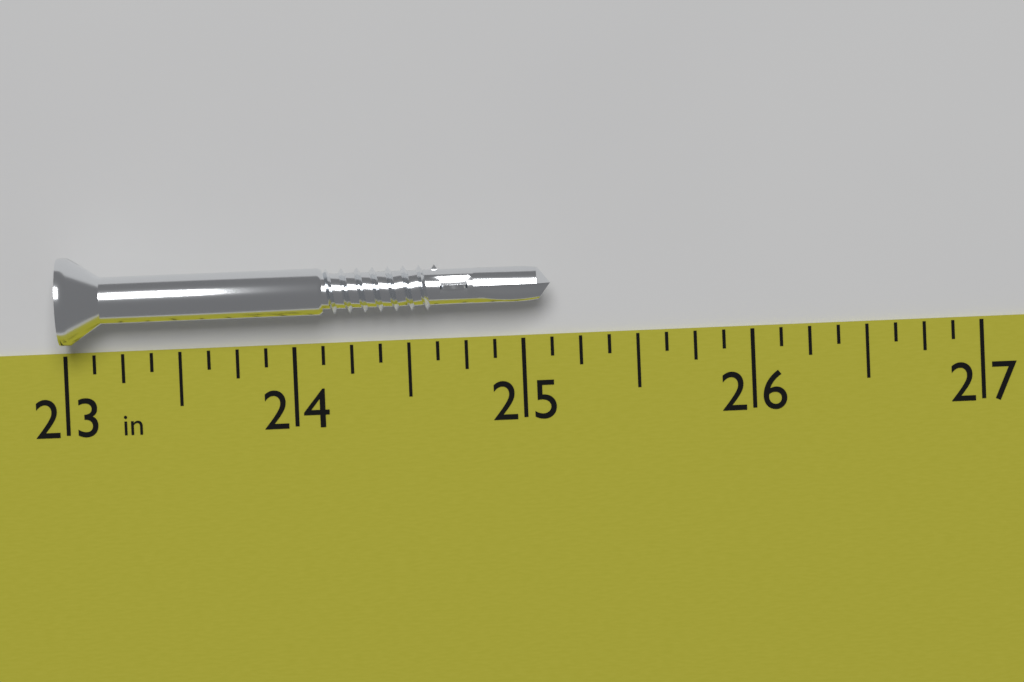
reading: 25.125 in
